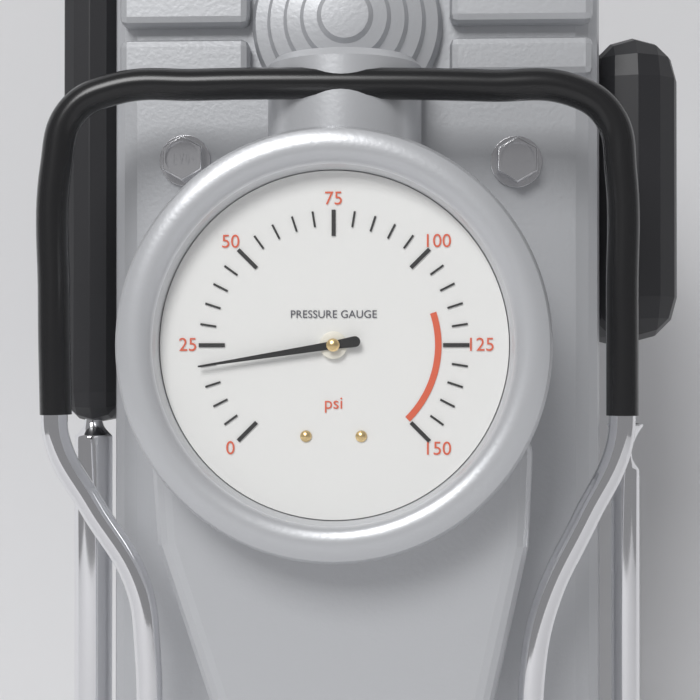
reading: 20 psi
